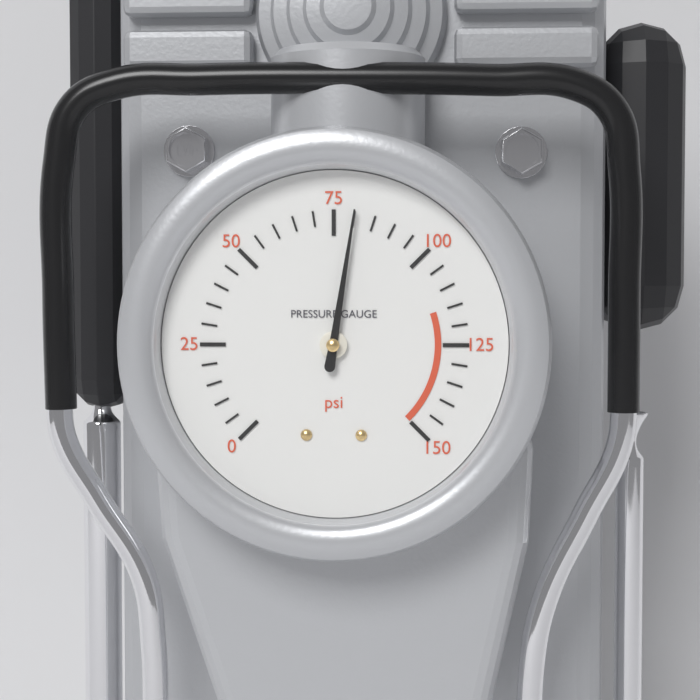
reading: 80 psi
